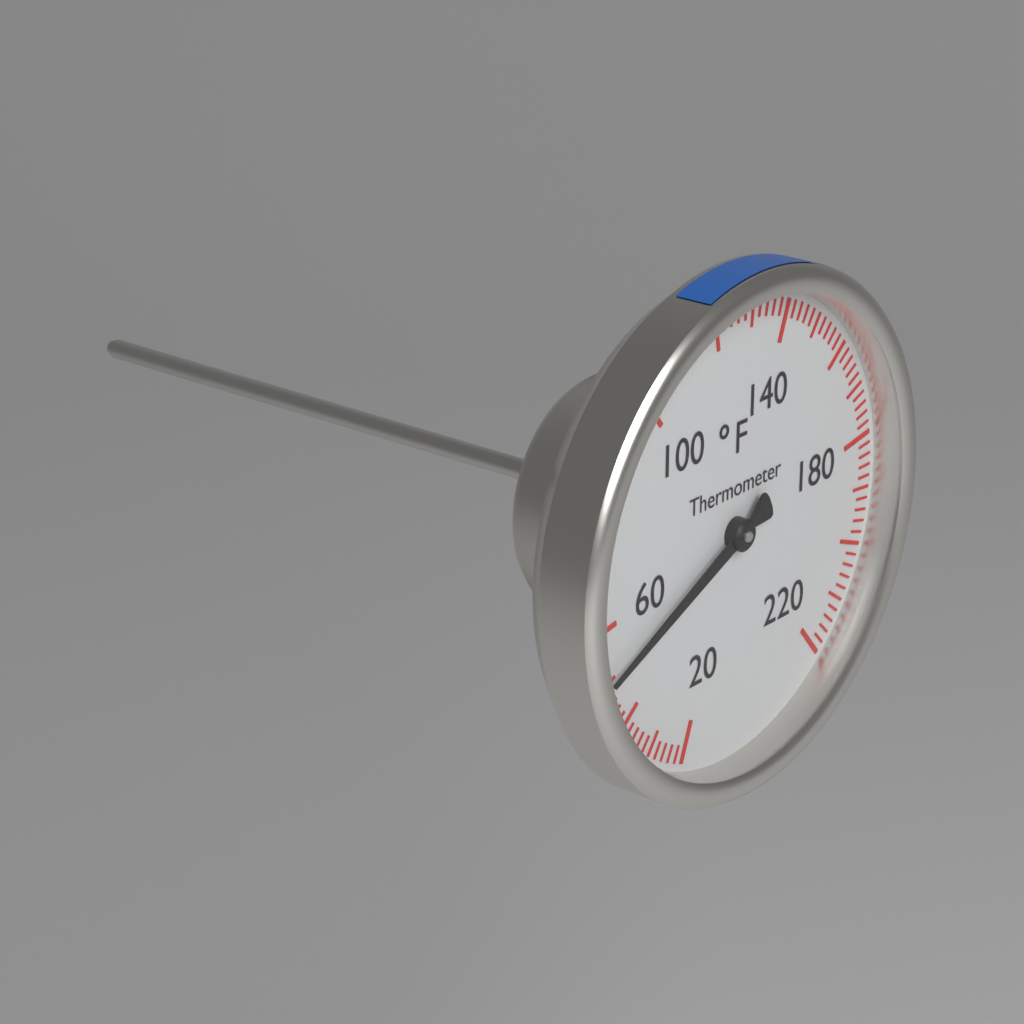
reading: 50 °F
